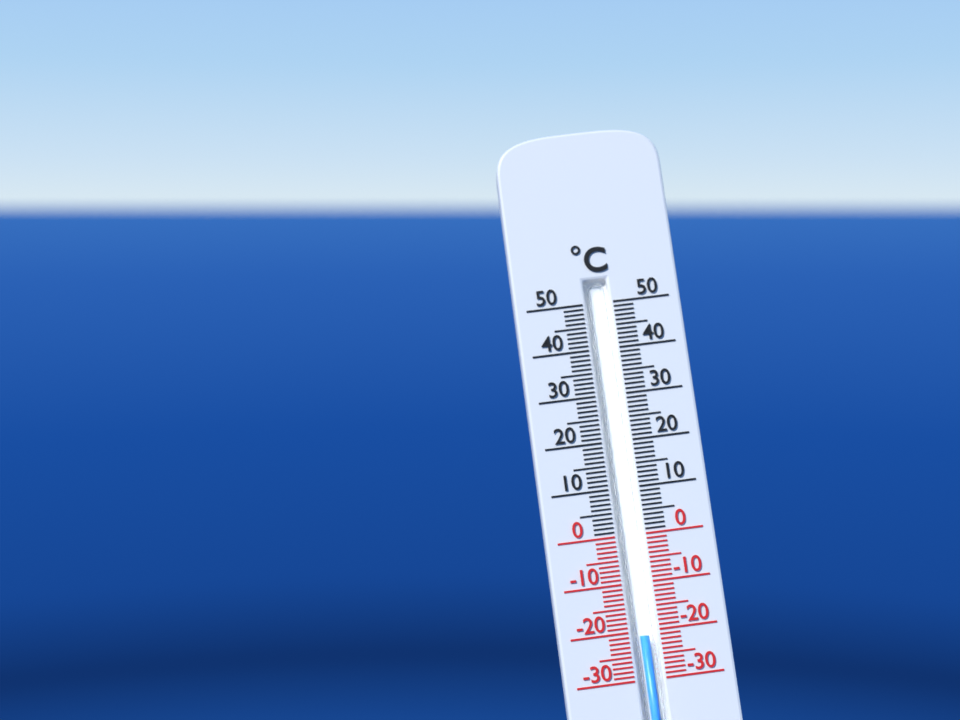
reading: -21 °C
